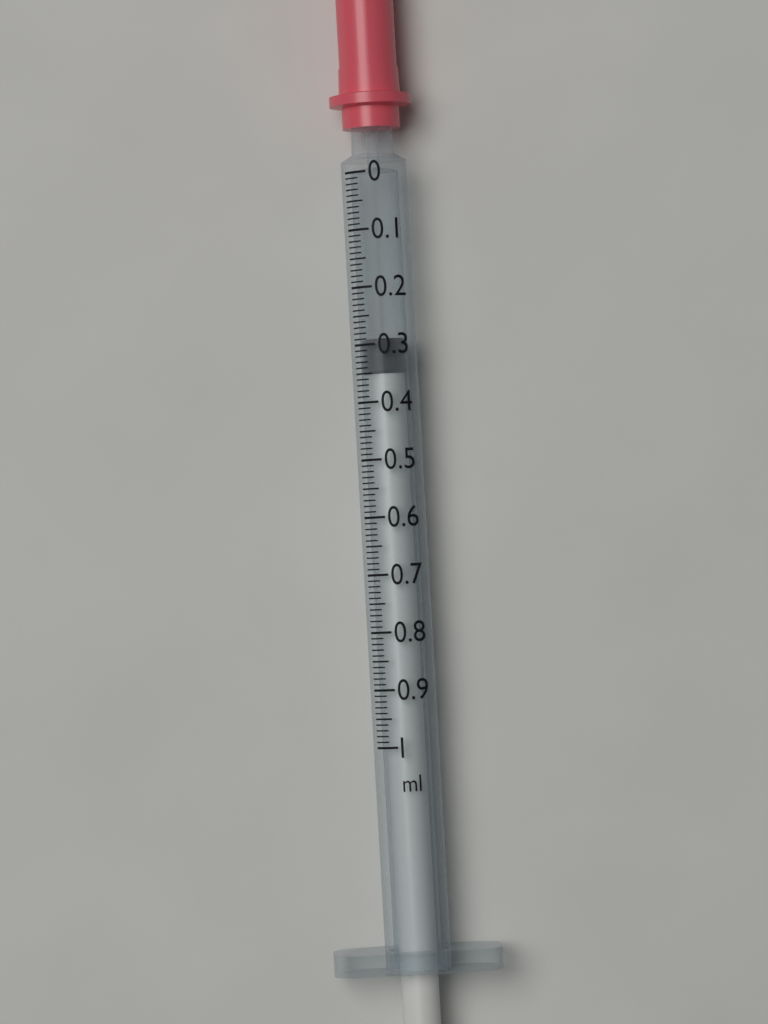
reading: 0.29 ml
